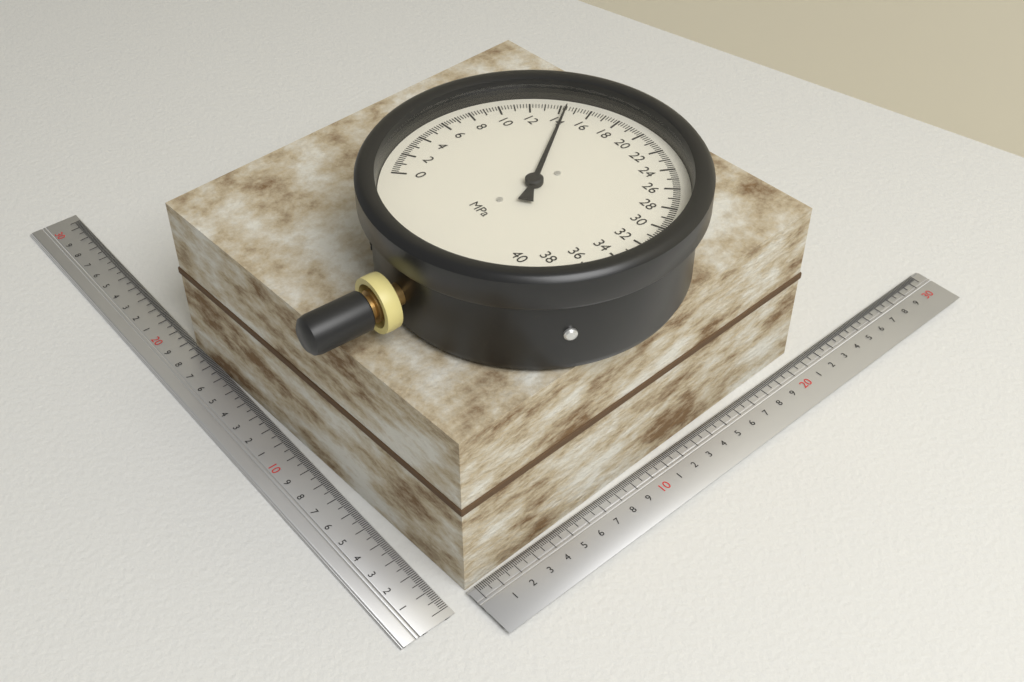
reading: 14.4 MPa
